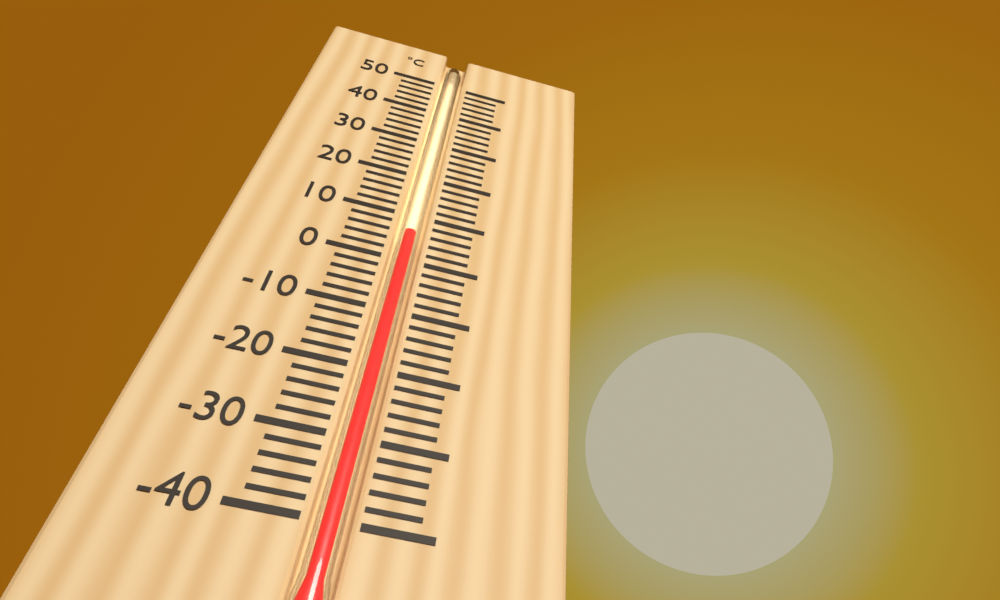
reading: 6 °C
